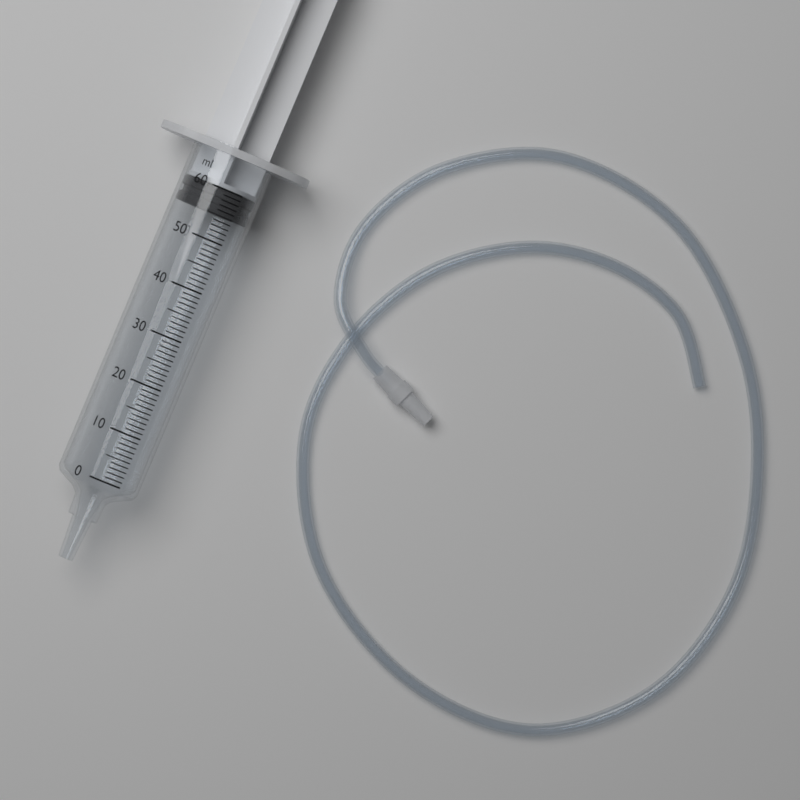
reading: 55 ml
